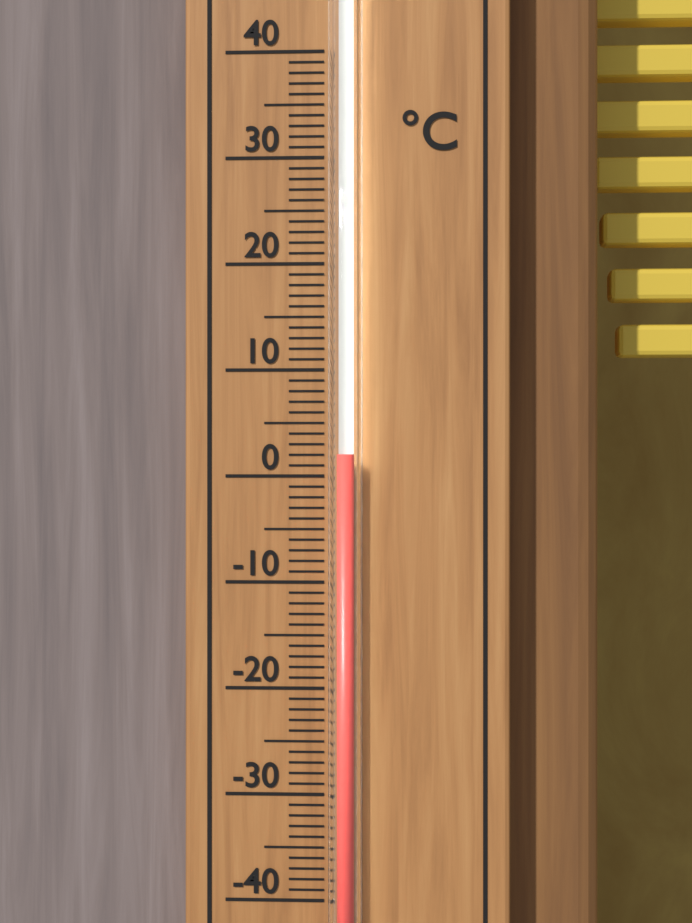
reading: 2 °C
